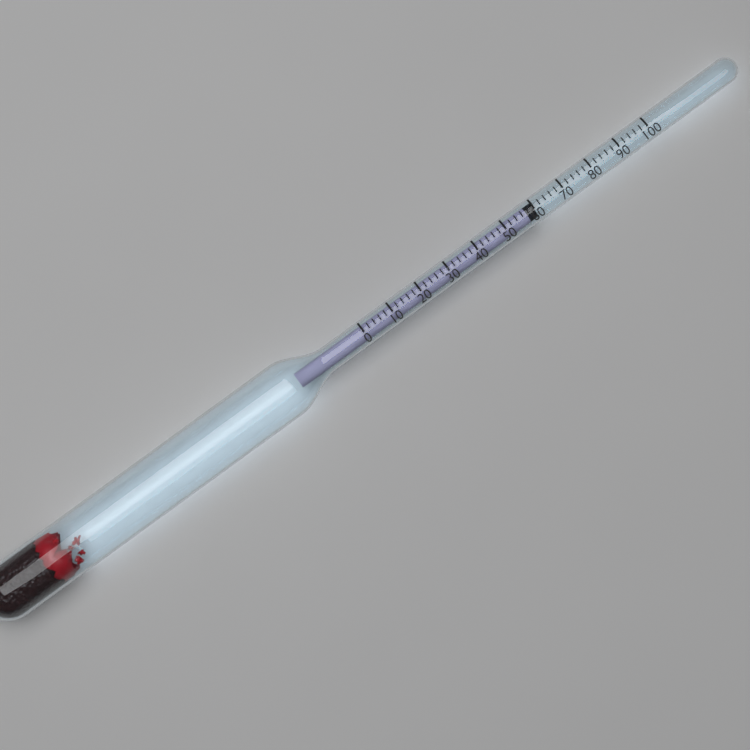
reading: 60 (no unit)
